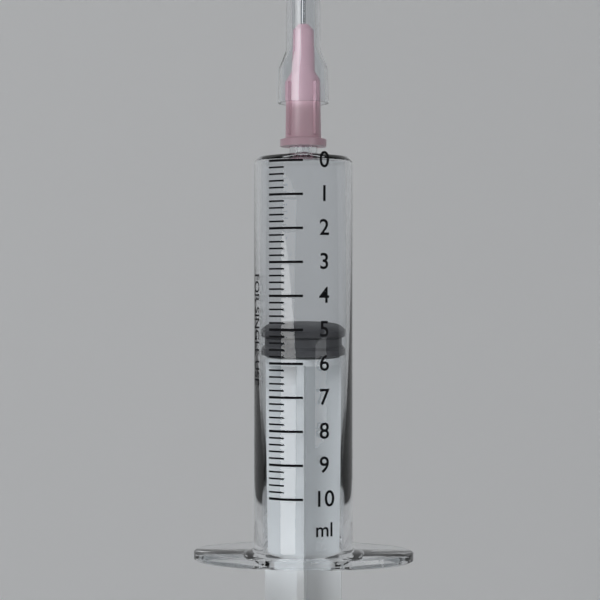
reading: 5.0 ml
